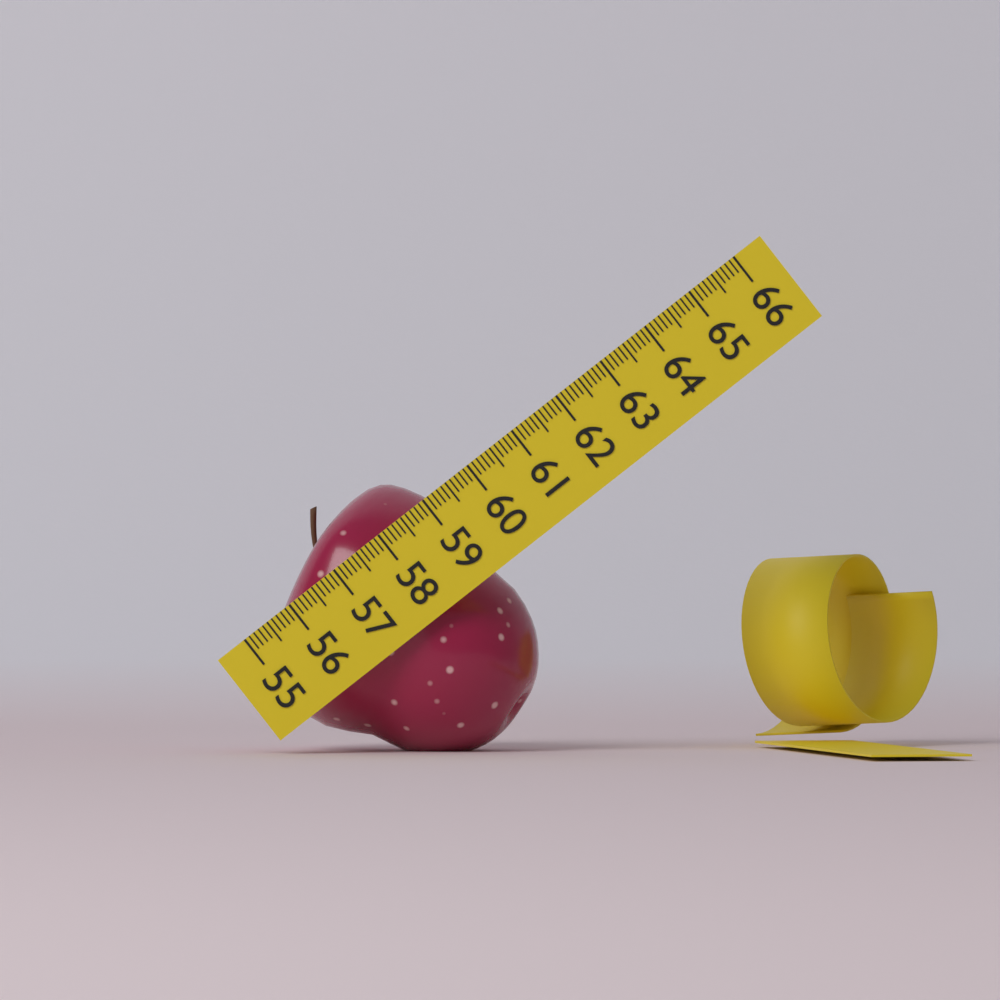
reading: 59.4 (no unit)
